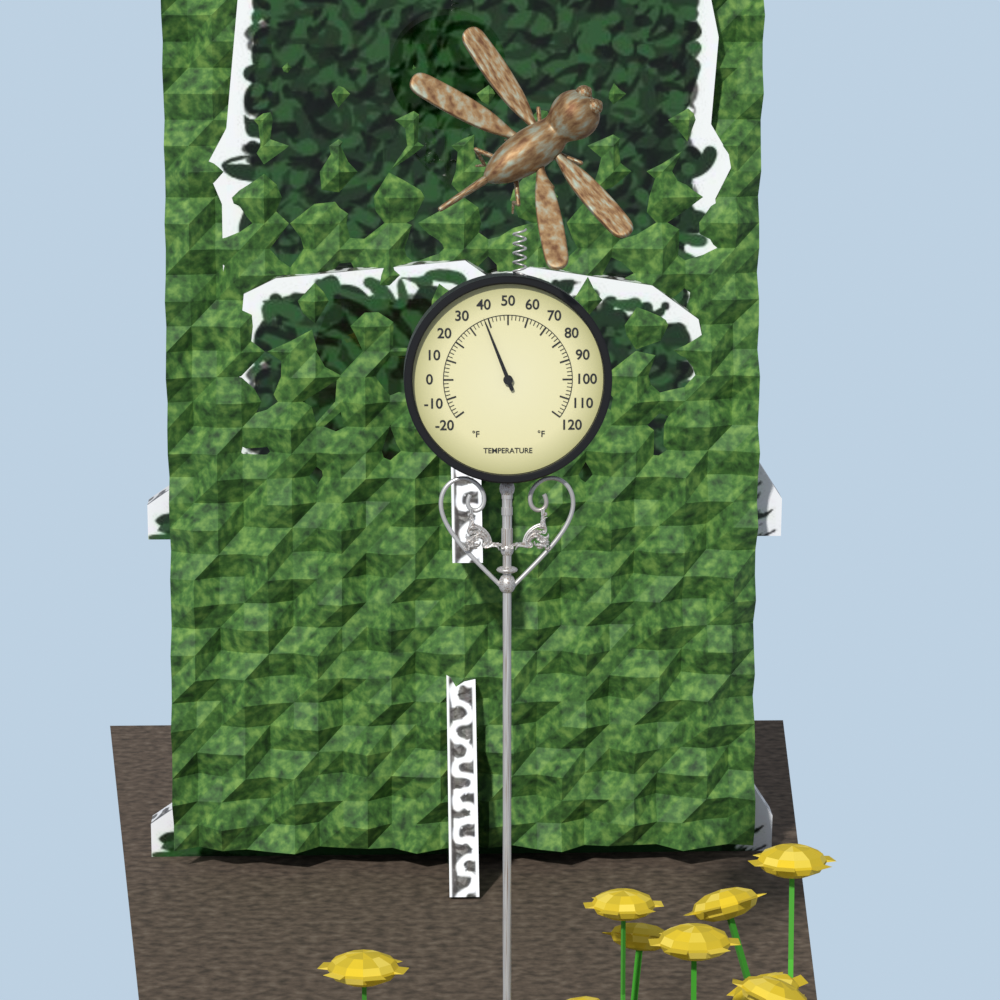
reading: 38 °F
